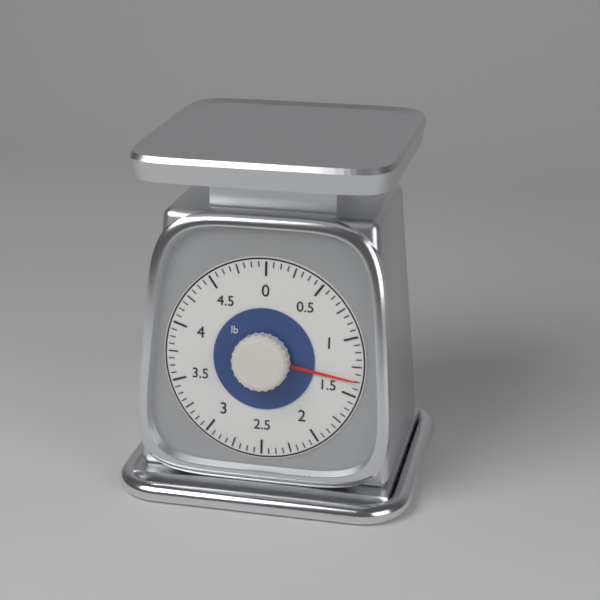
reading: 1.3750 lb
